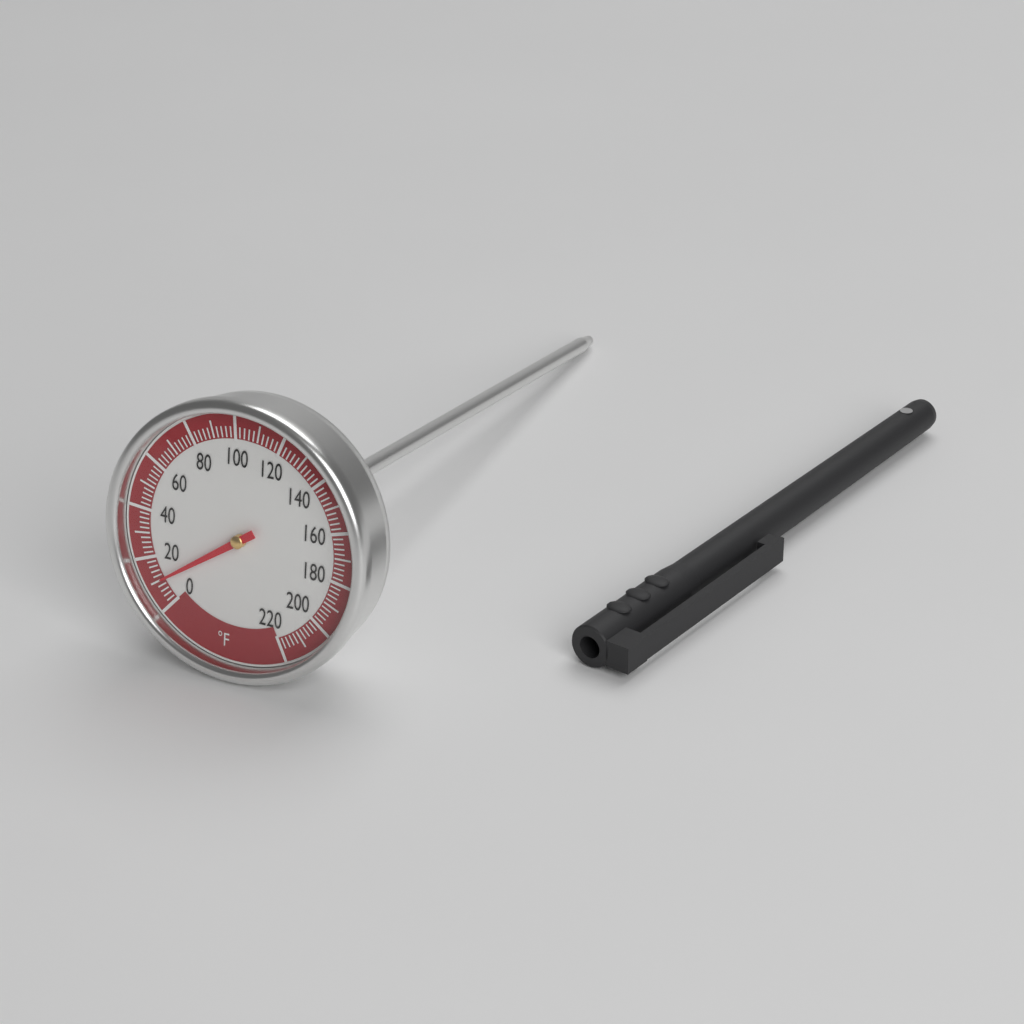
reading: 10 °F
